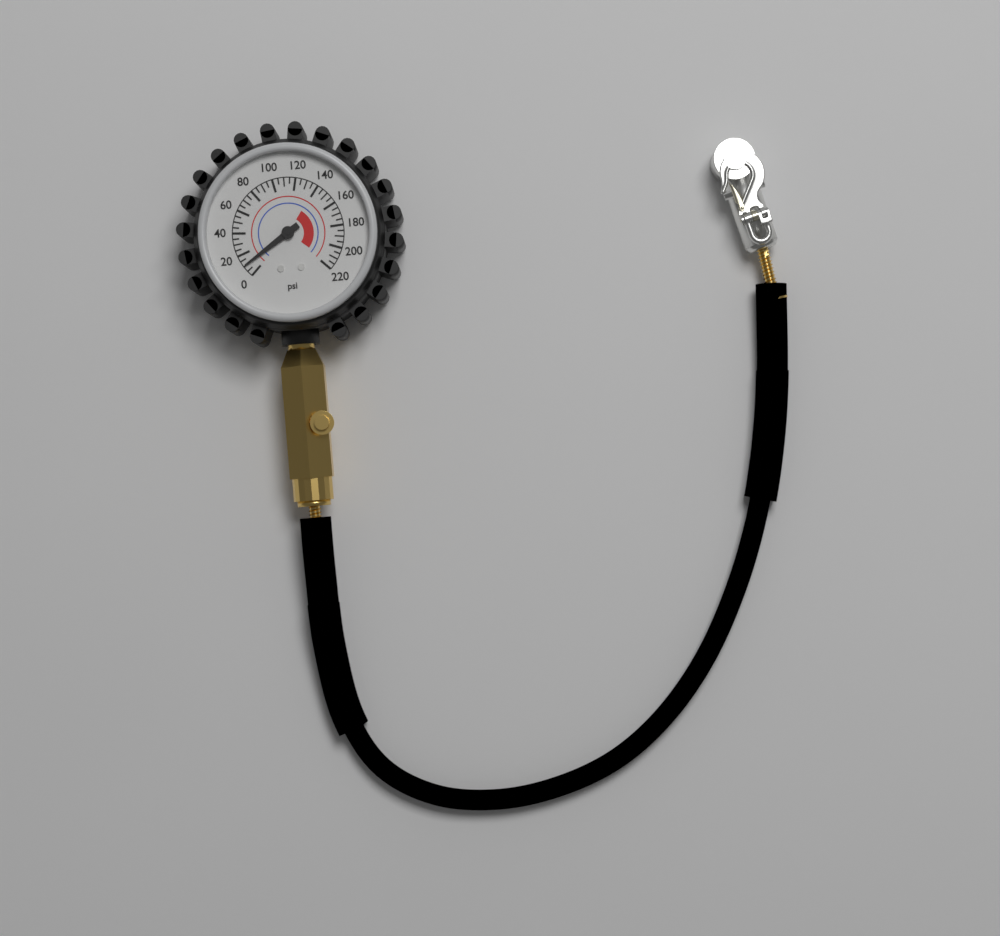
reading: 10 psi
